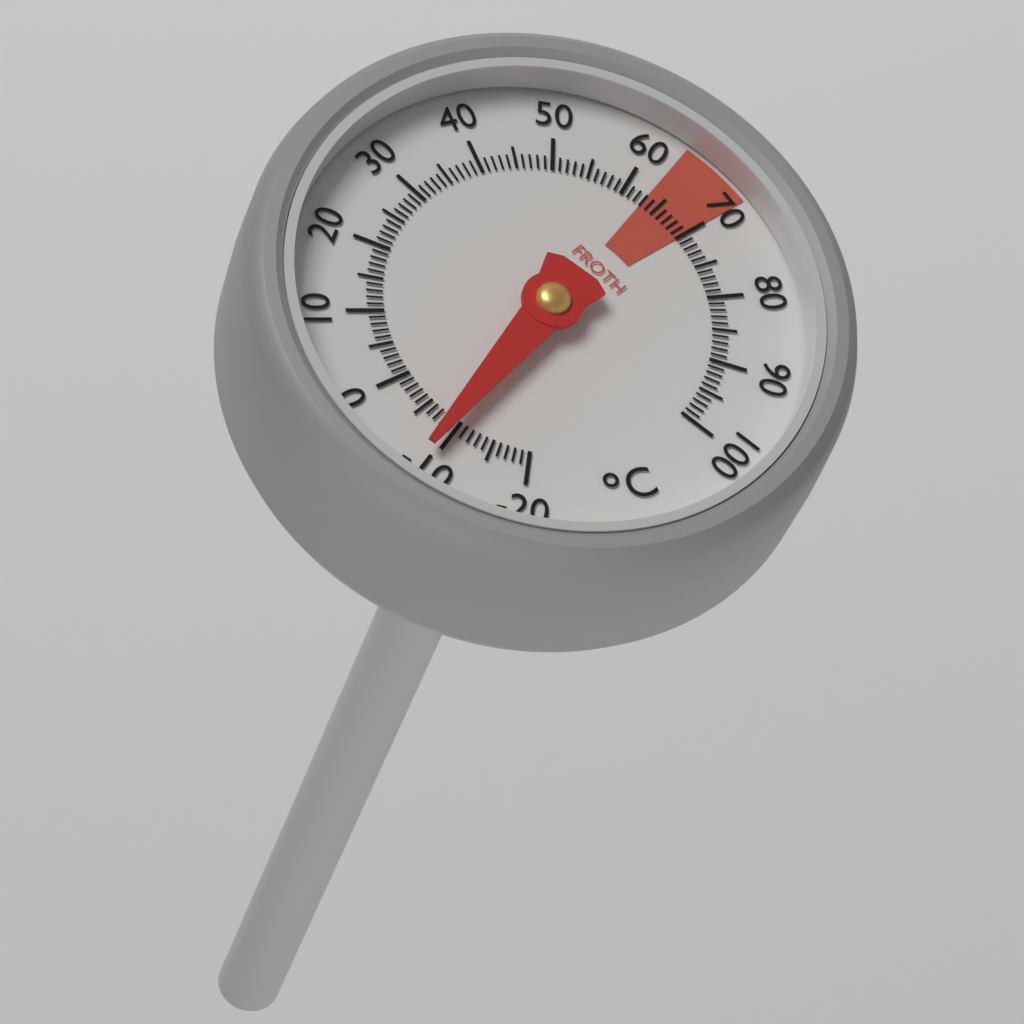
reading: -9 °C
